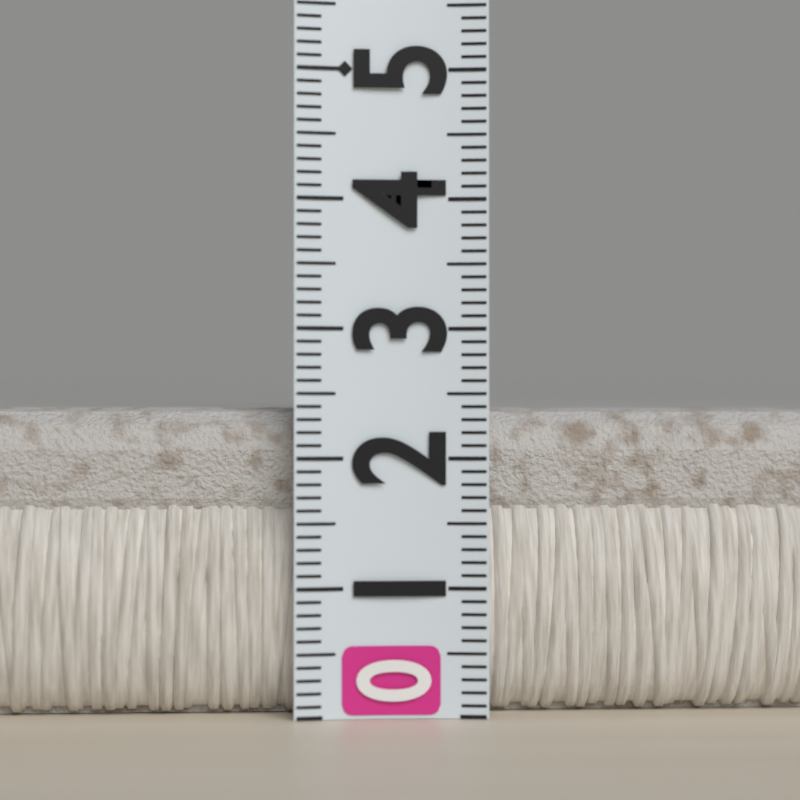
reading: 2.4 (no unit)
